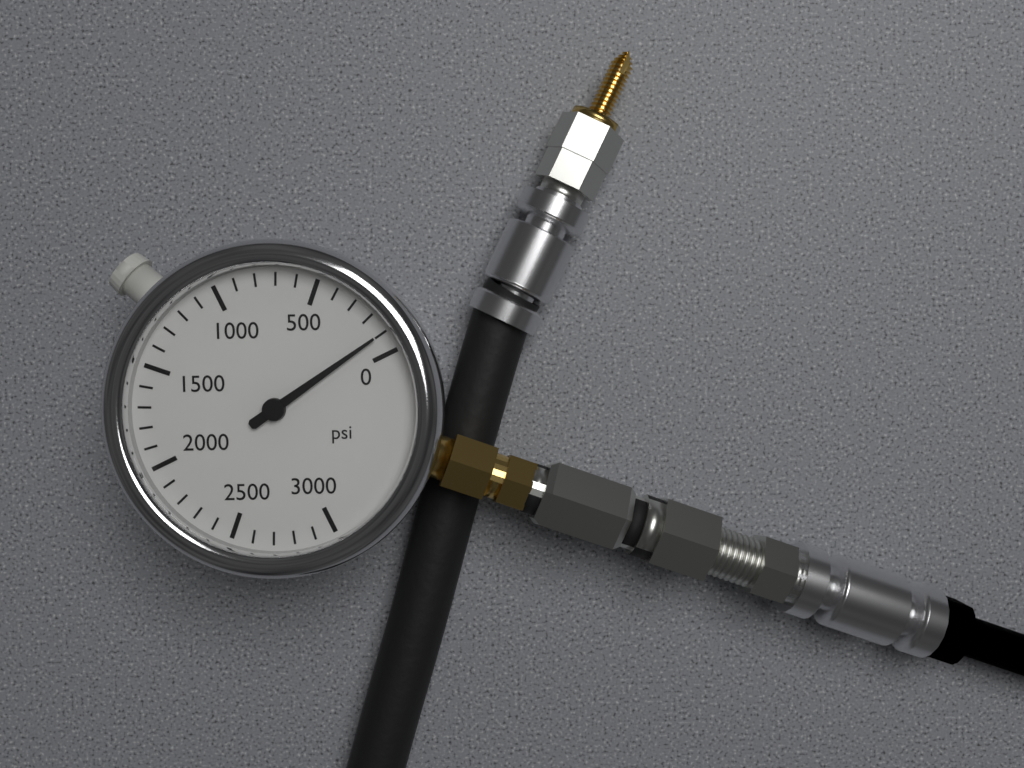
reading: 100 psi
